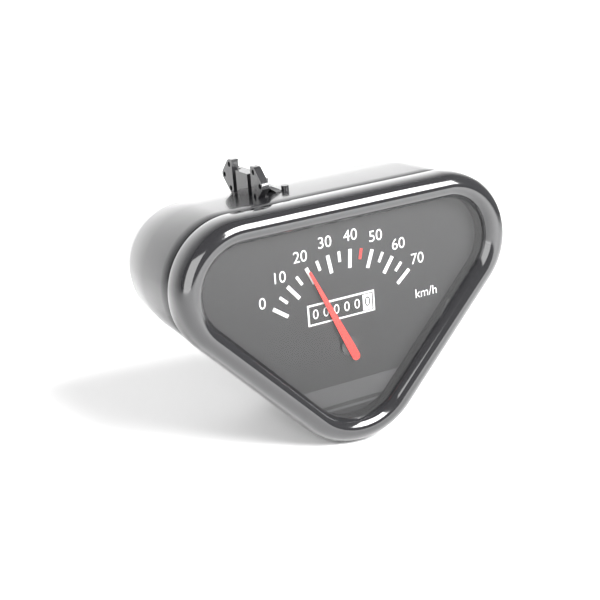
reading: 20 km/h
